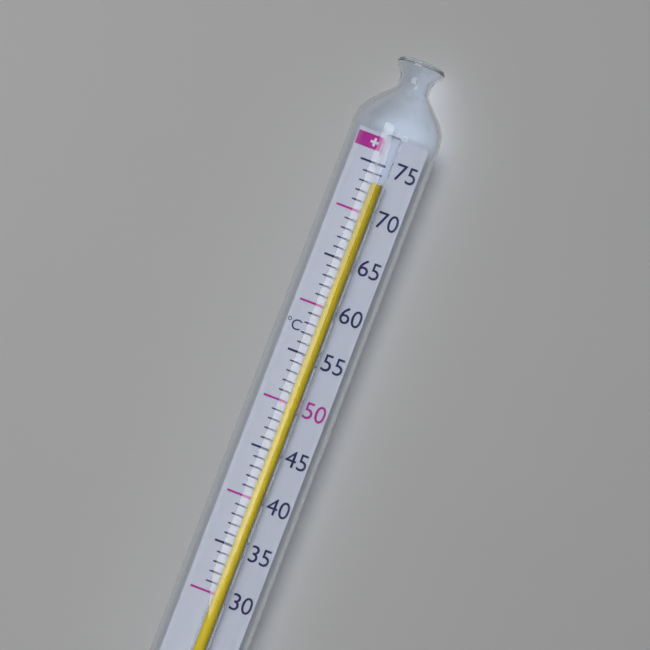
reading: 73 °C
